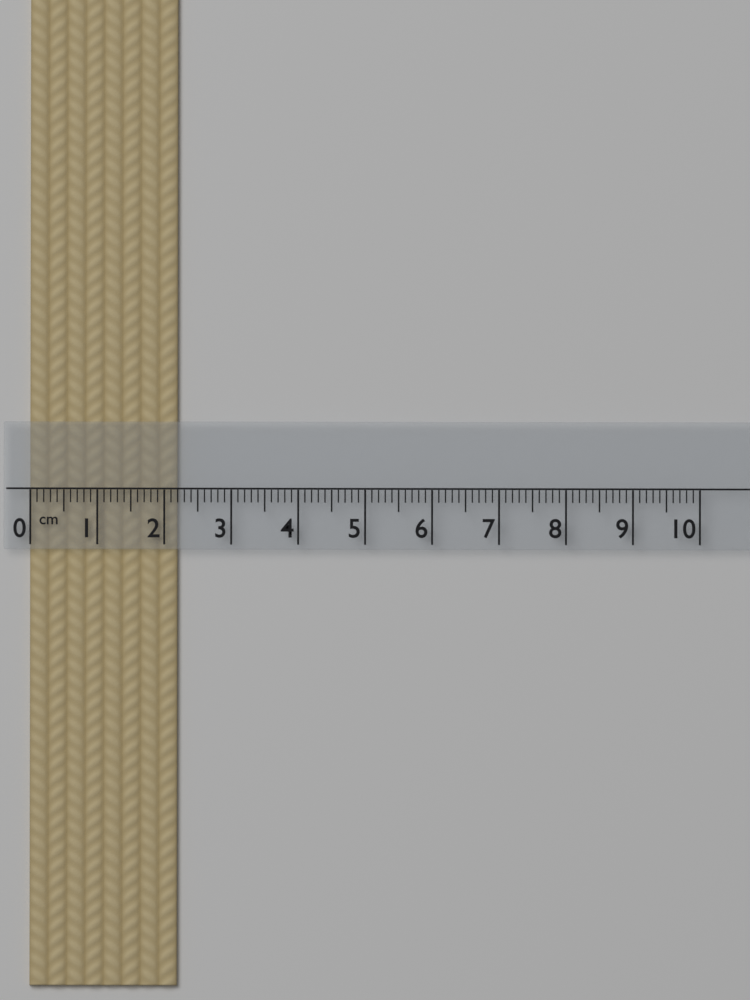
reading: 2.2 cm
